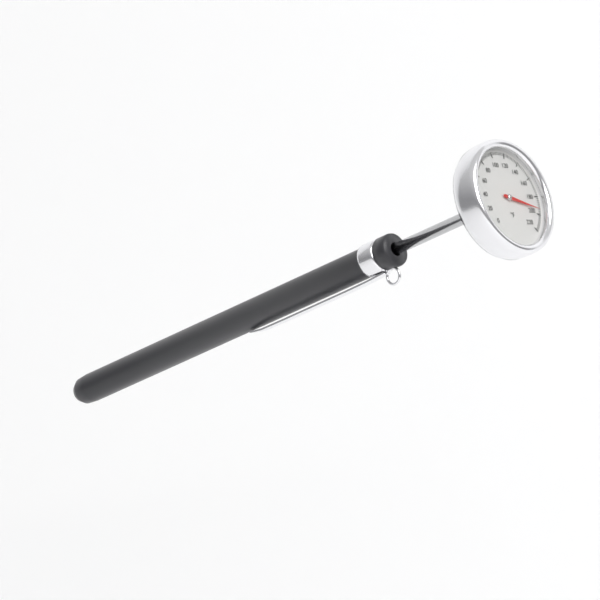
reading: 194 °F
